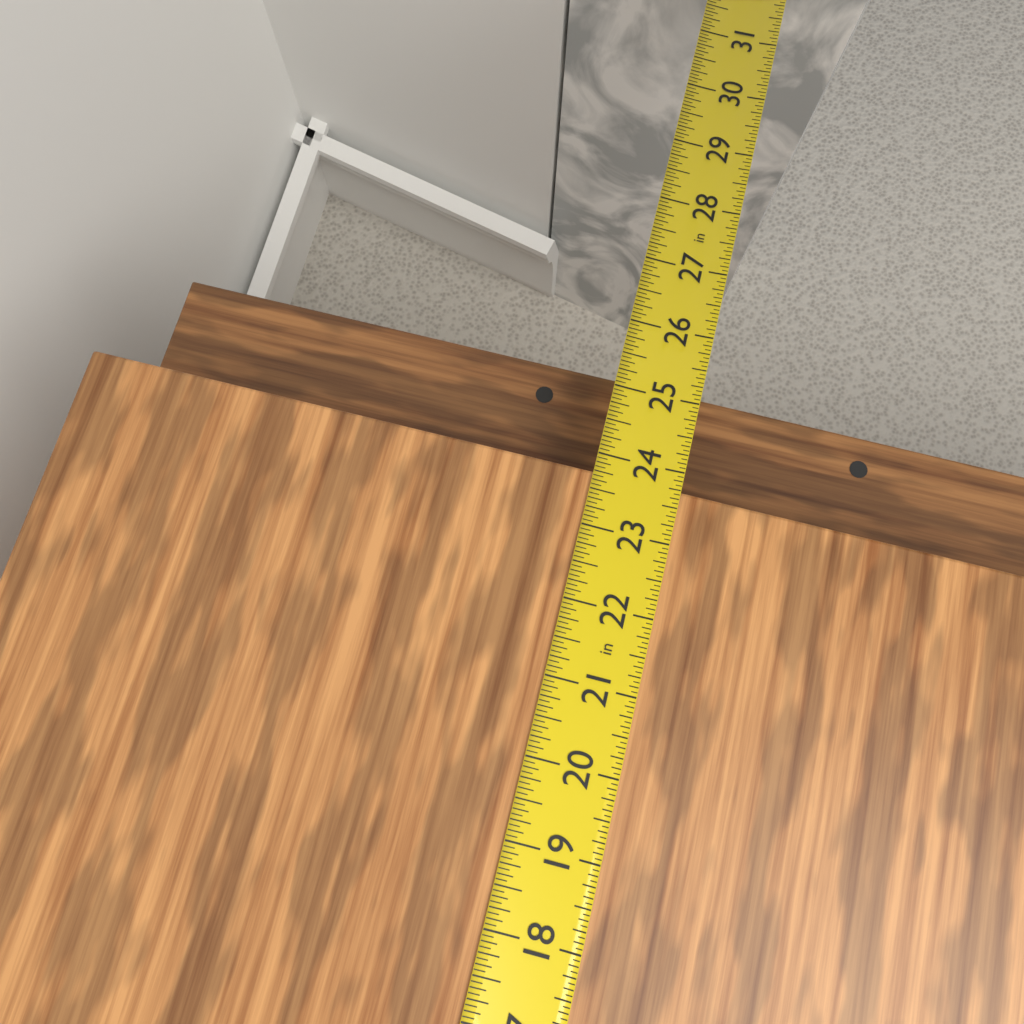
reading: 23.7500 in
